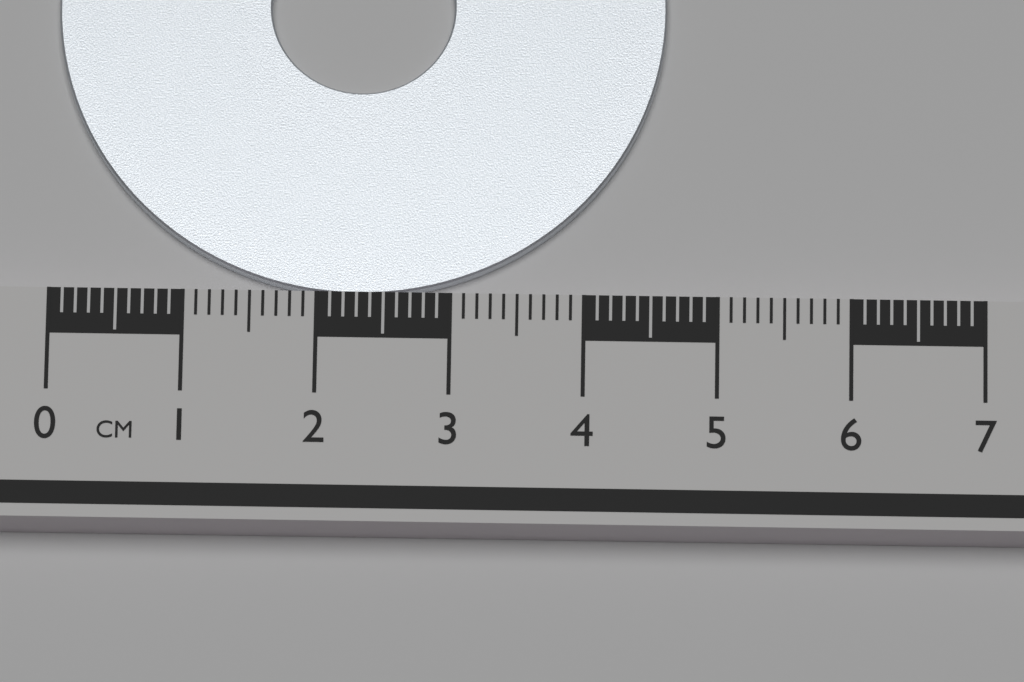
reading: 4.6 cm
